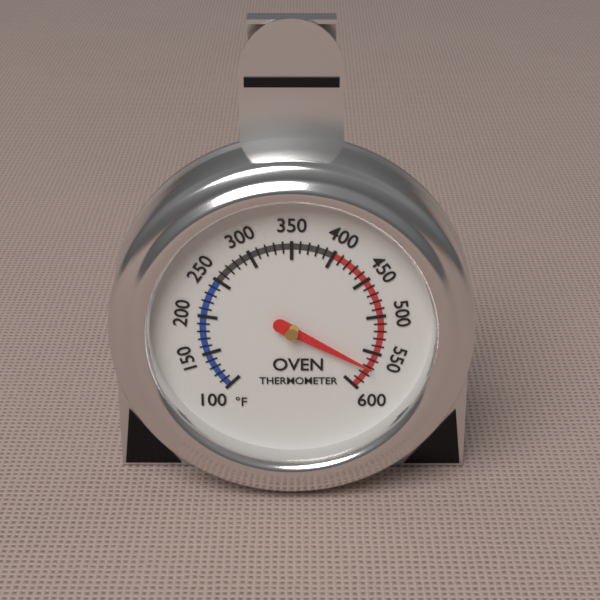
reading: 570 °F
